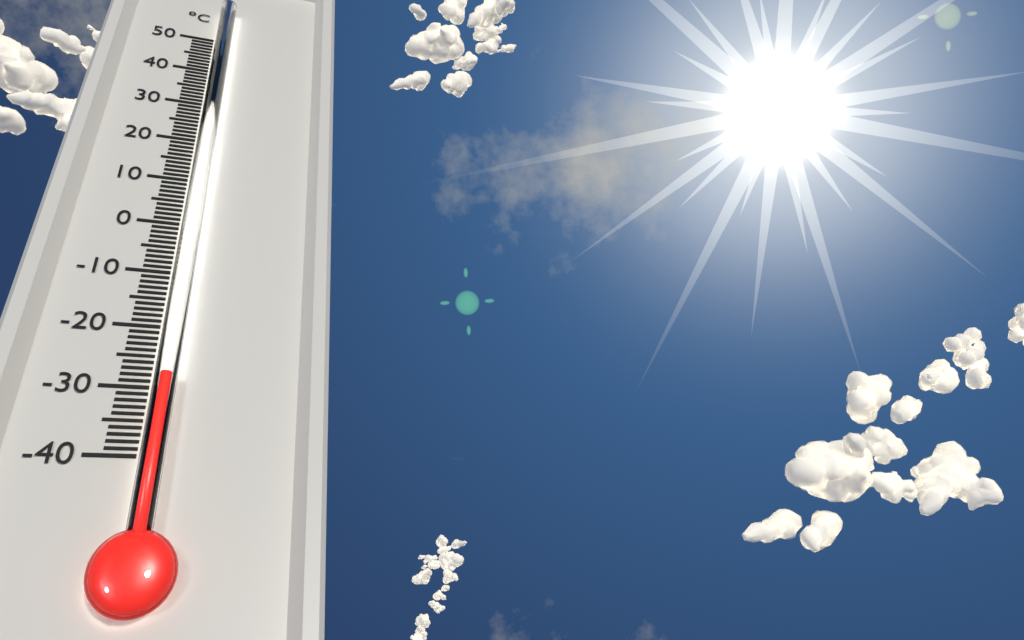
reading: -29 °C
